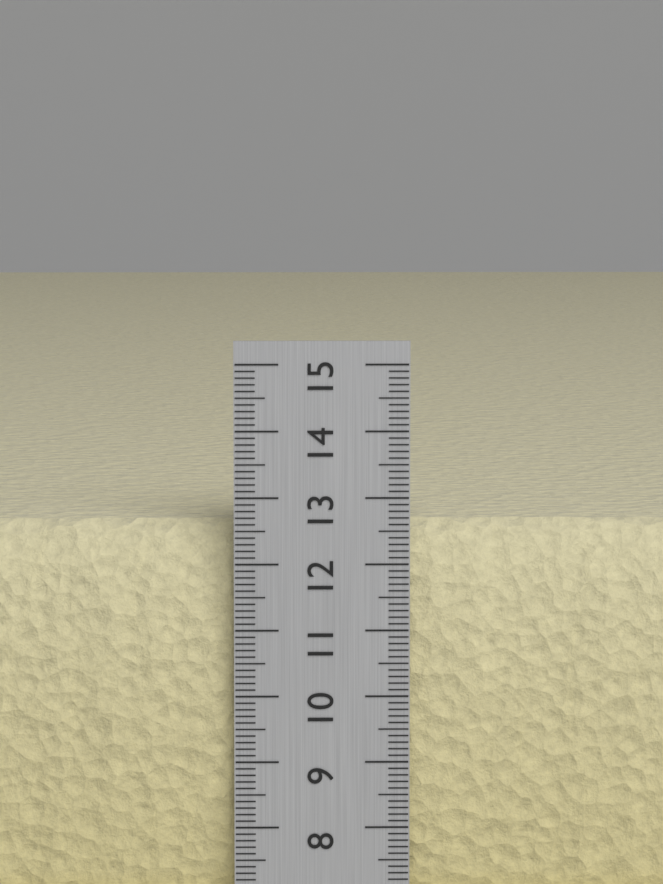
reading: 12.6 cm
